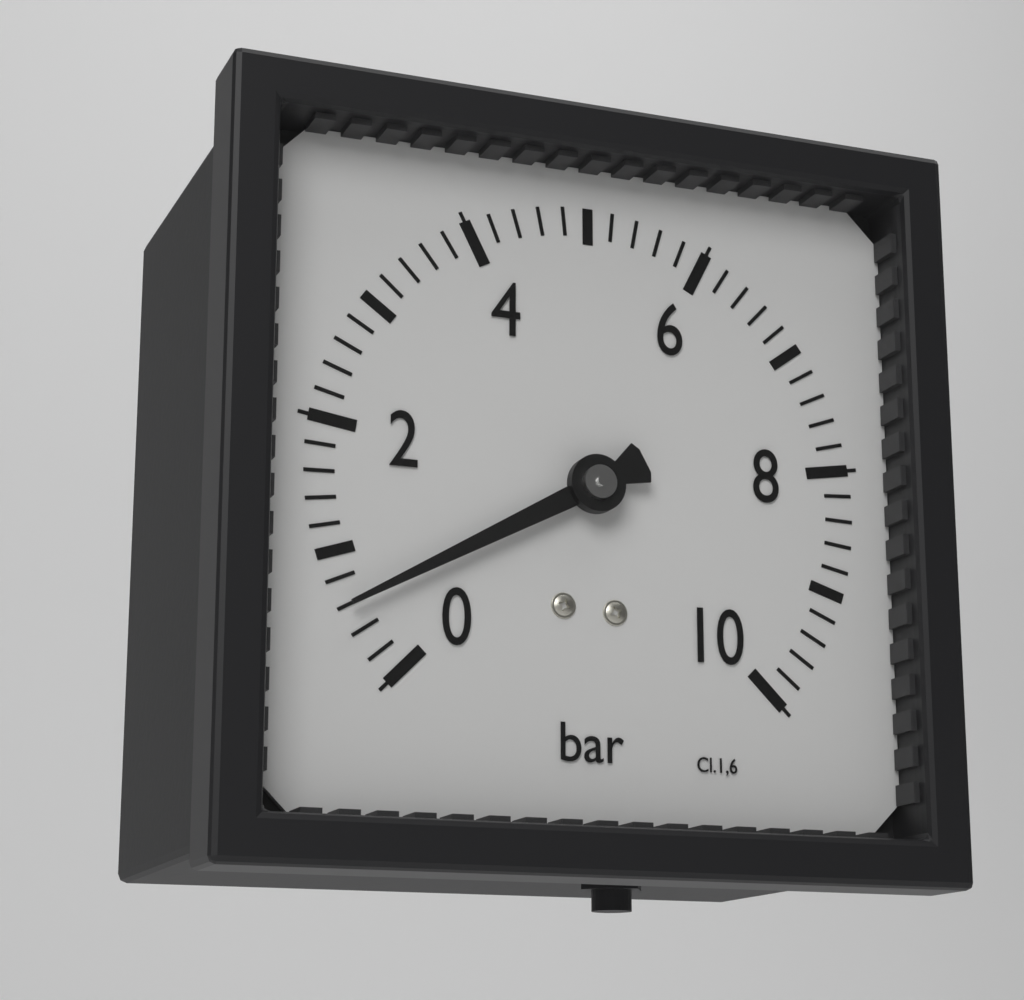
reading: 0.6 bar
